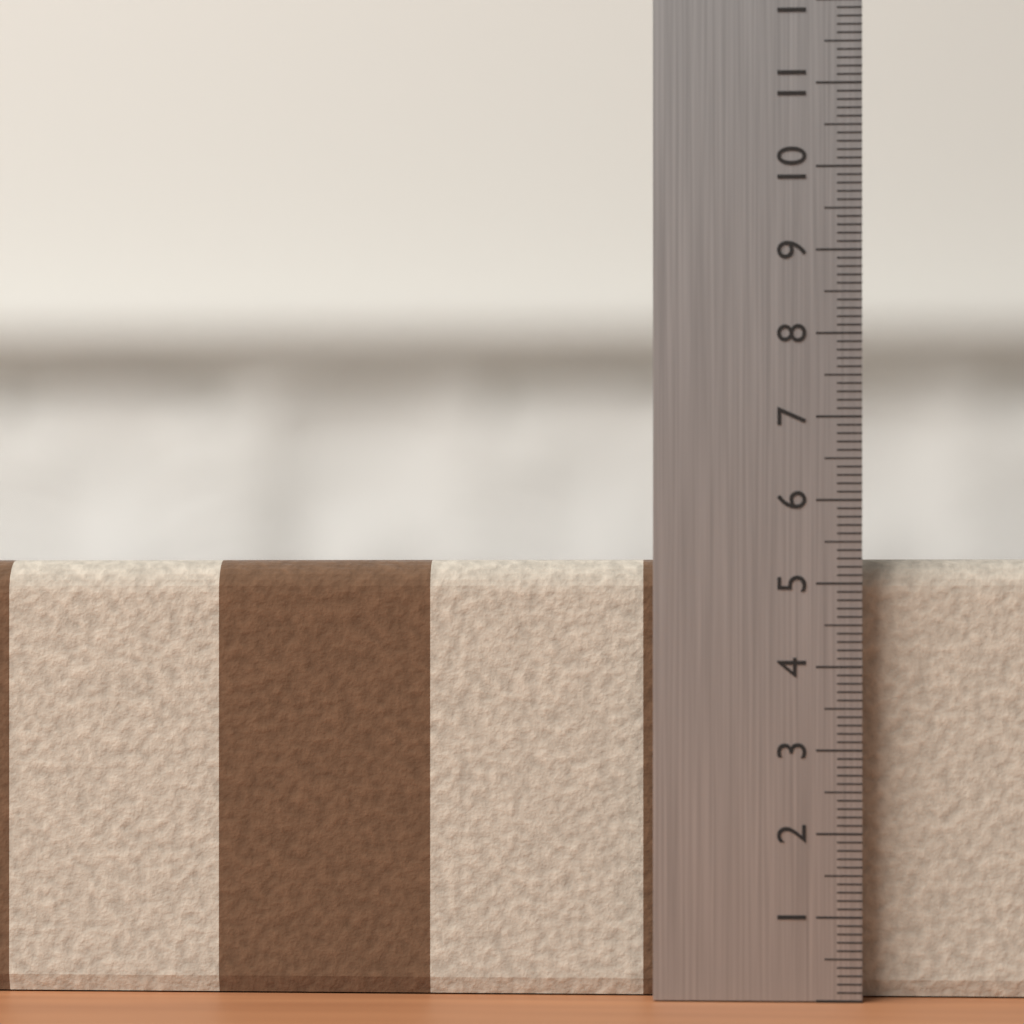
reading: 5.3 (no unit)
